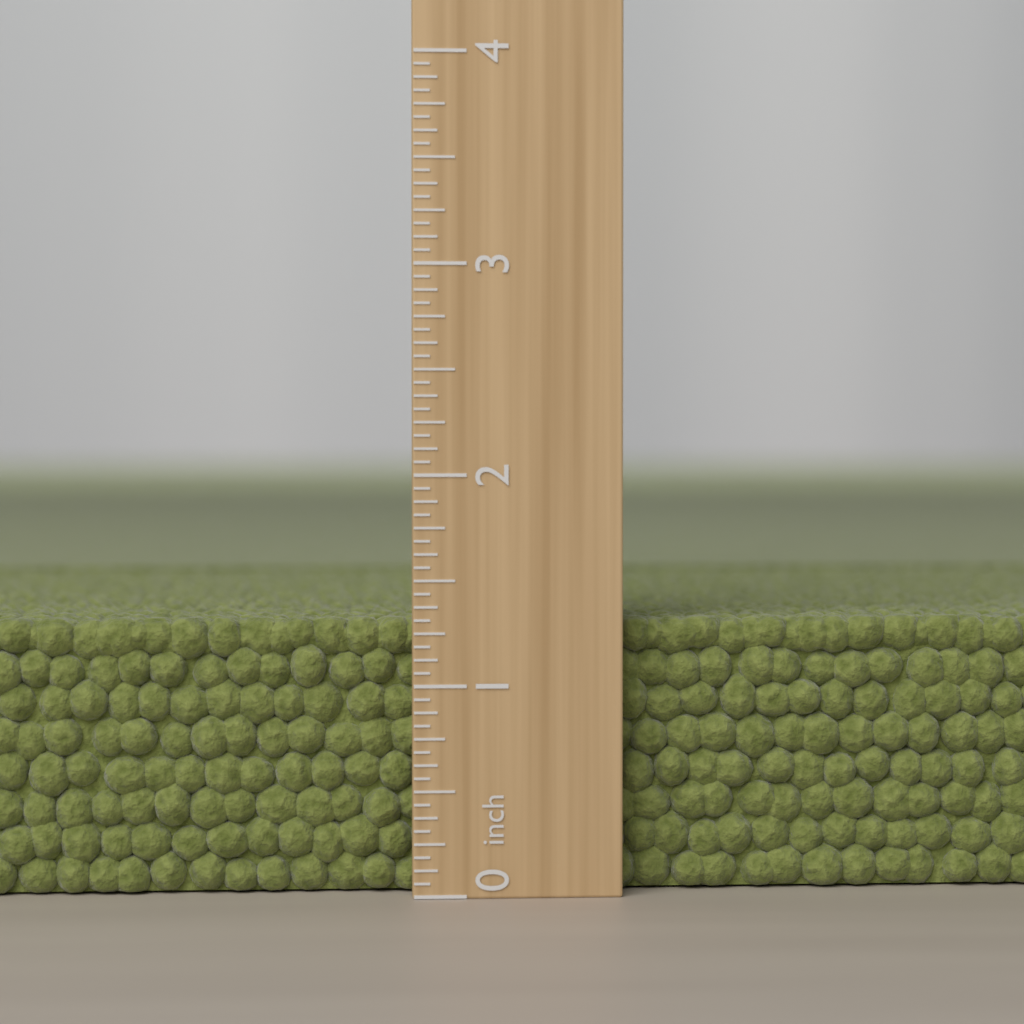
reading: 1.3125 inch
